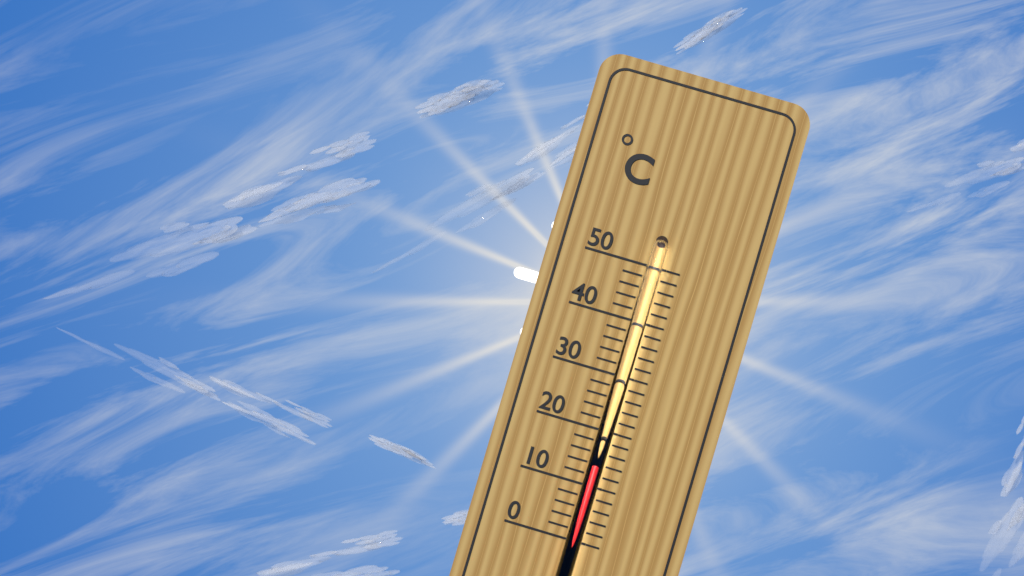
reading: 14 °C
